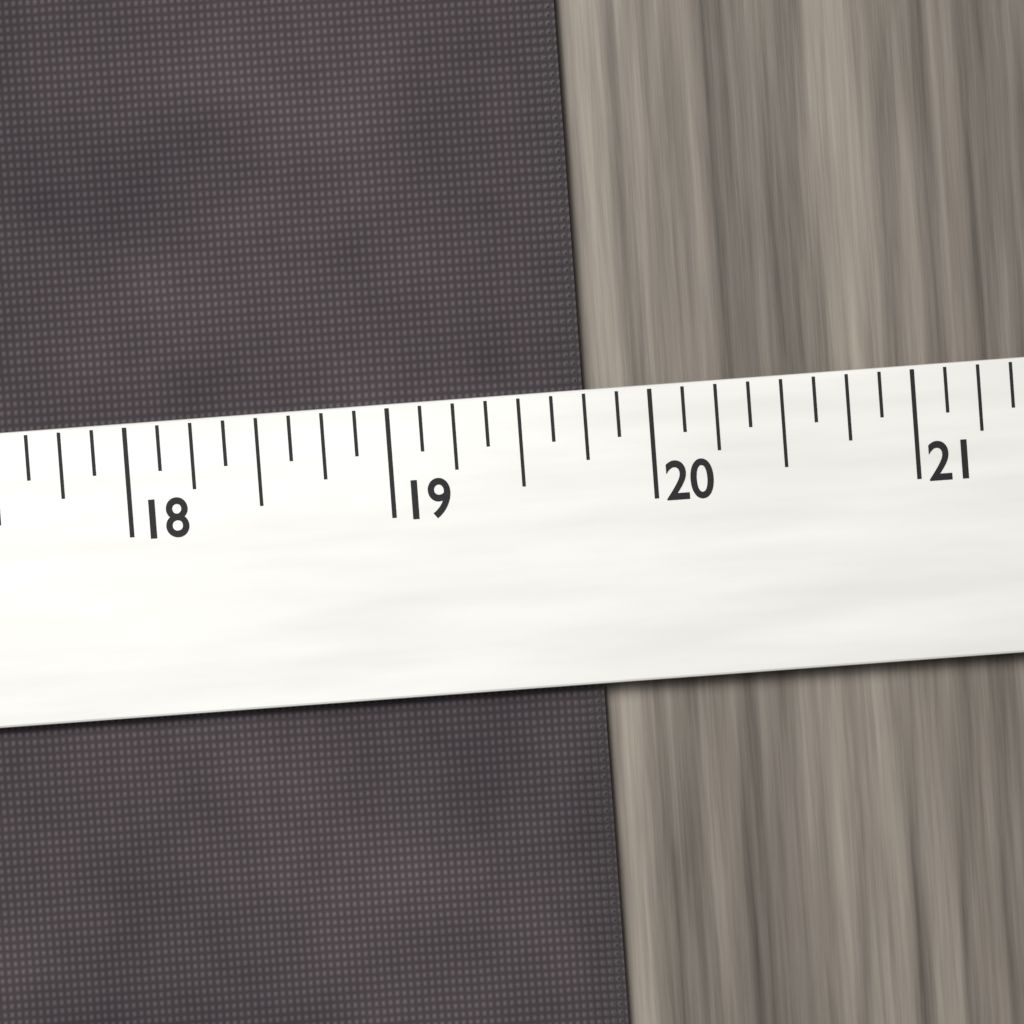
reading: 19.750 (no unit)
